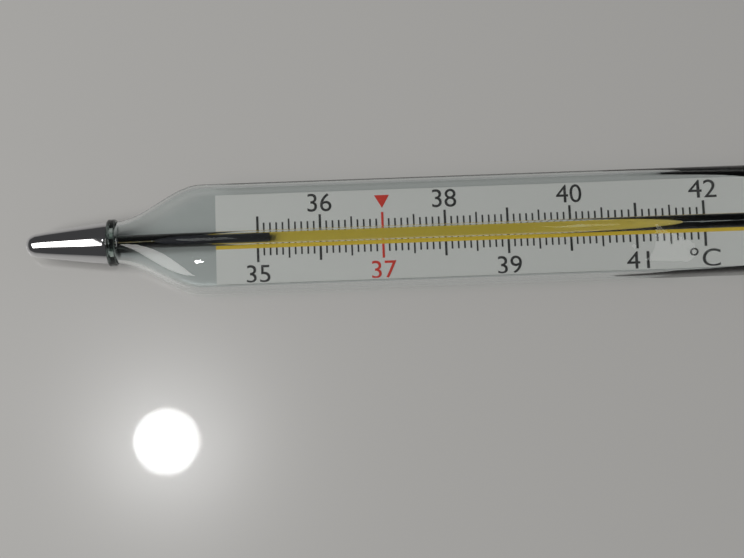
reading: 35.2 °C
